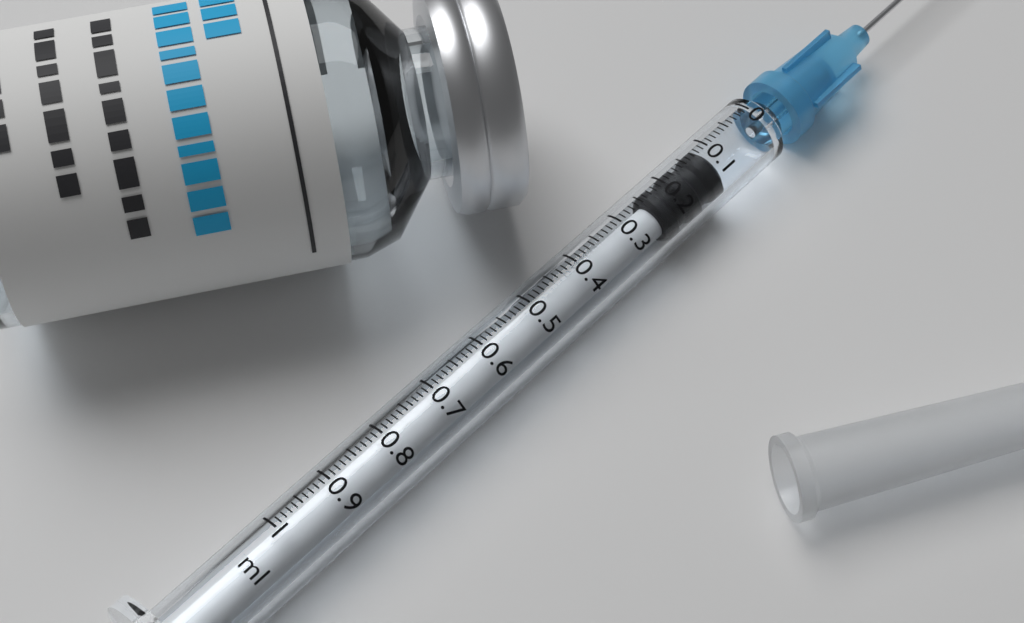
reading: 0.11 ml
